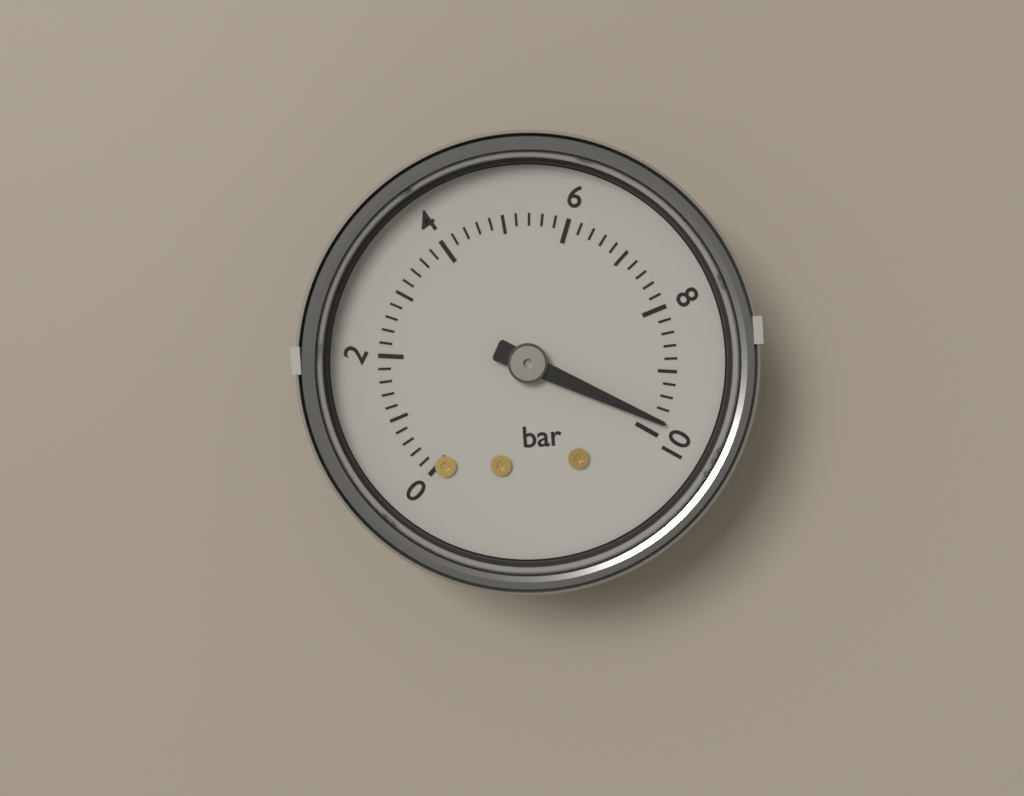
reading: 9.8 bar
